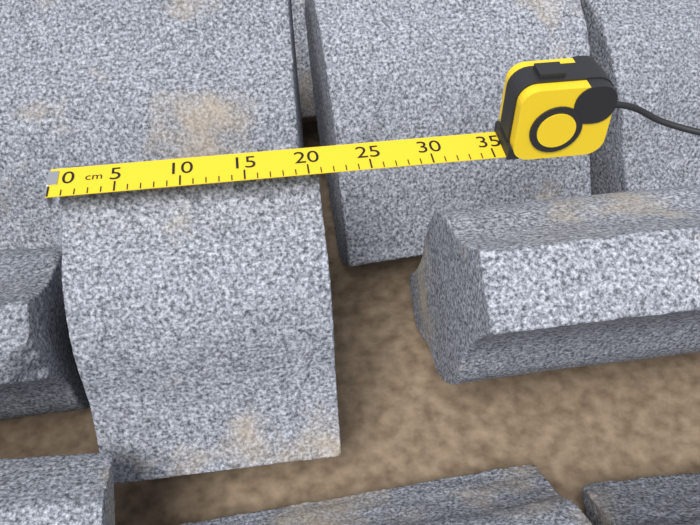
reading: 21 cm
